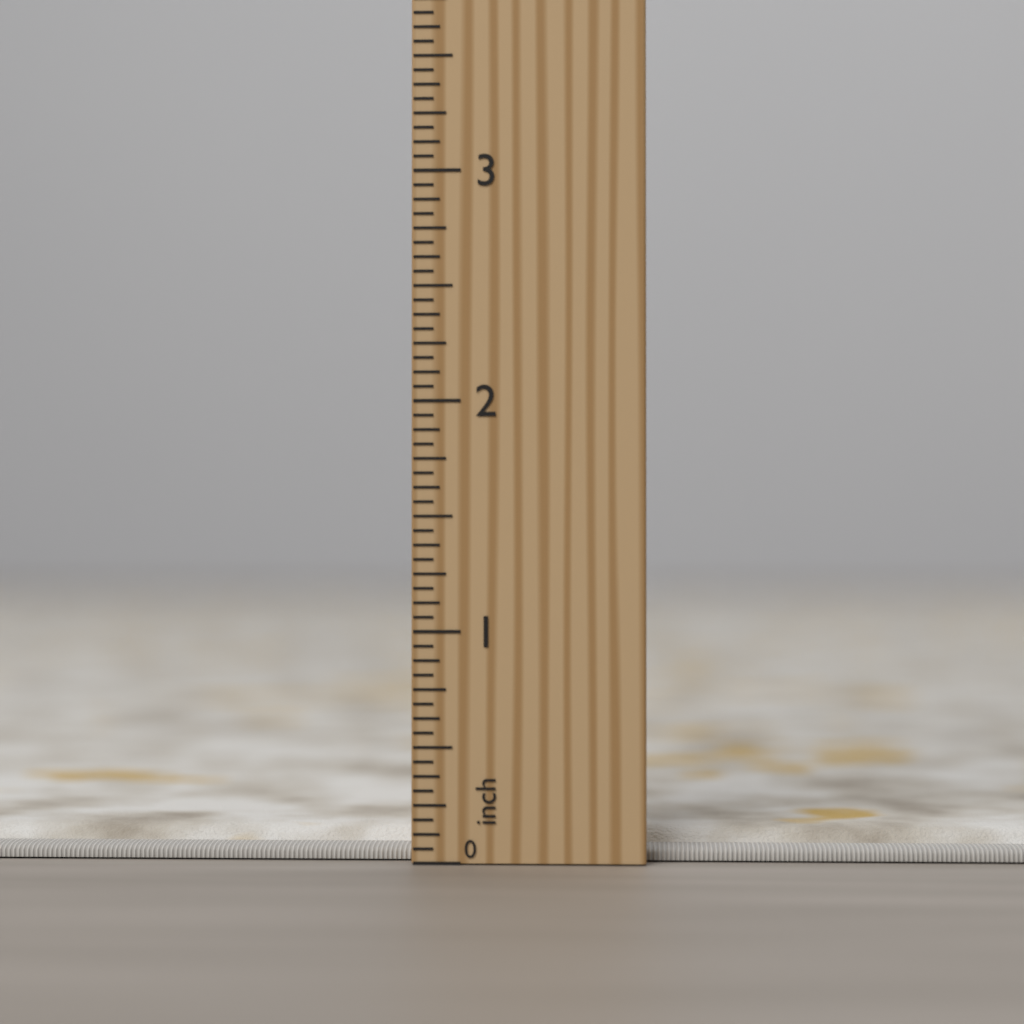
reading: 0.1250 inch
